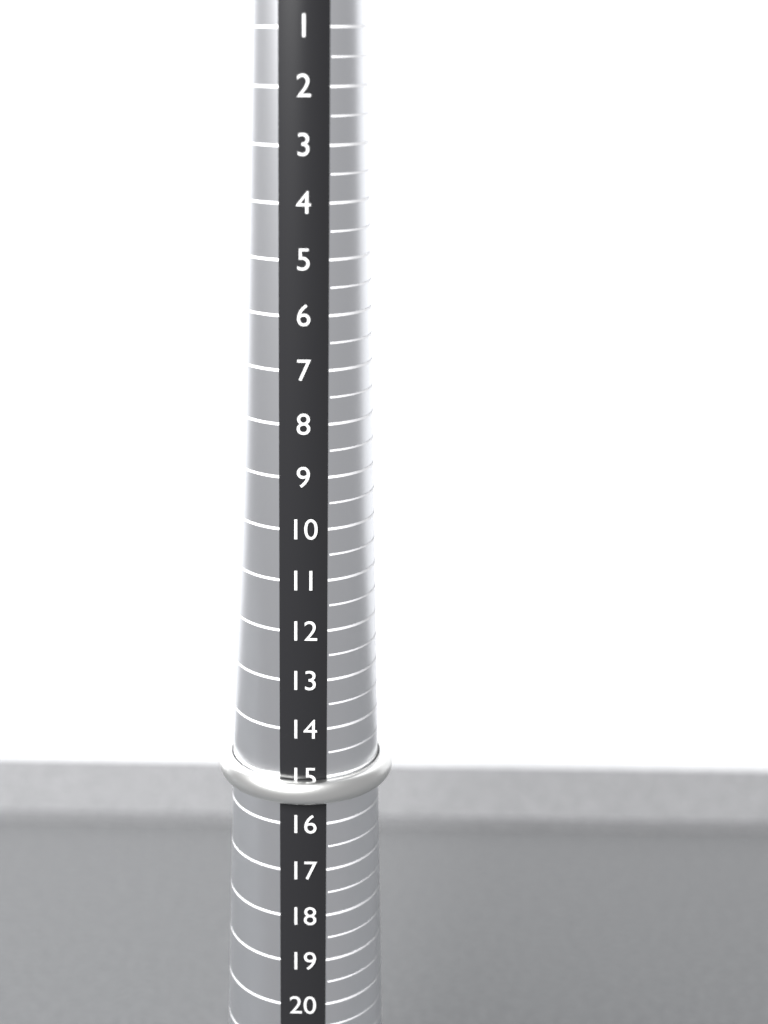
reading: 15.5 (no unit)
